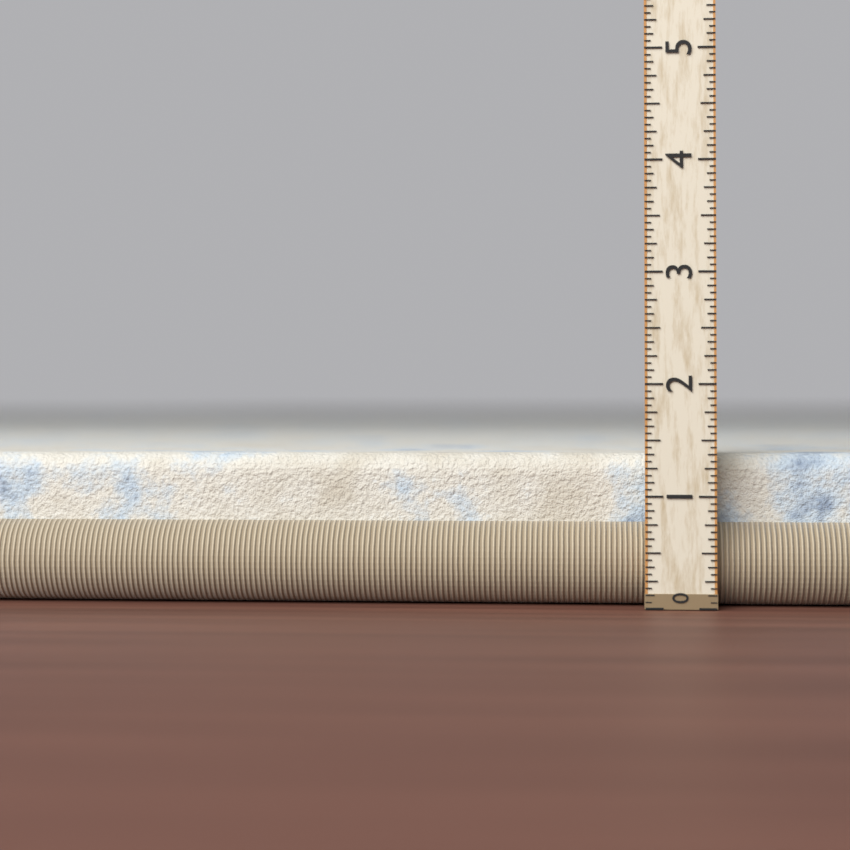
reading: 1.3750 (no unit)
